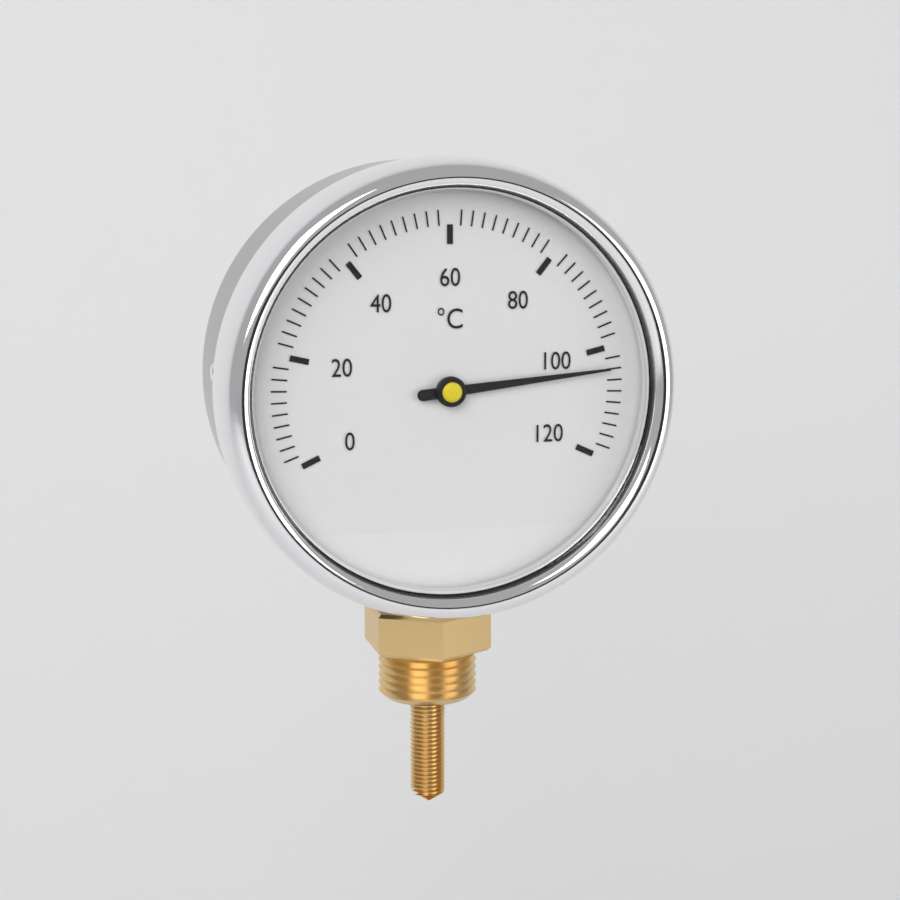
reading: 104 °C
